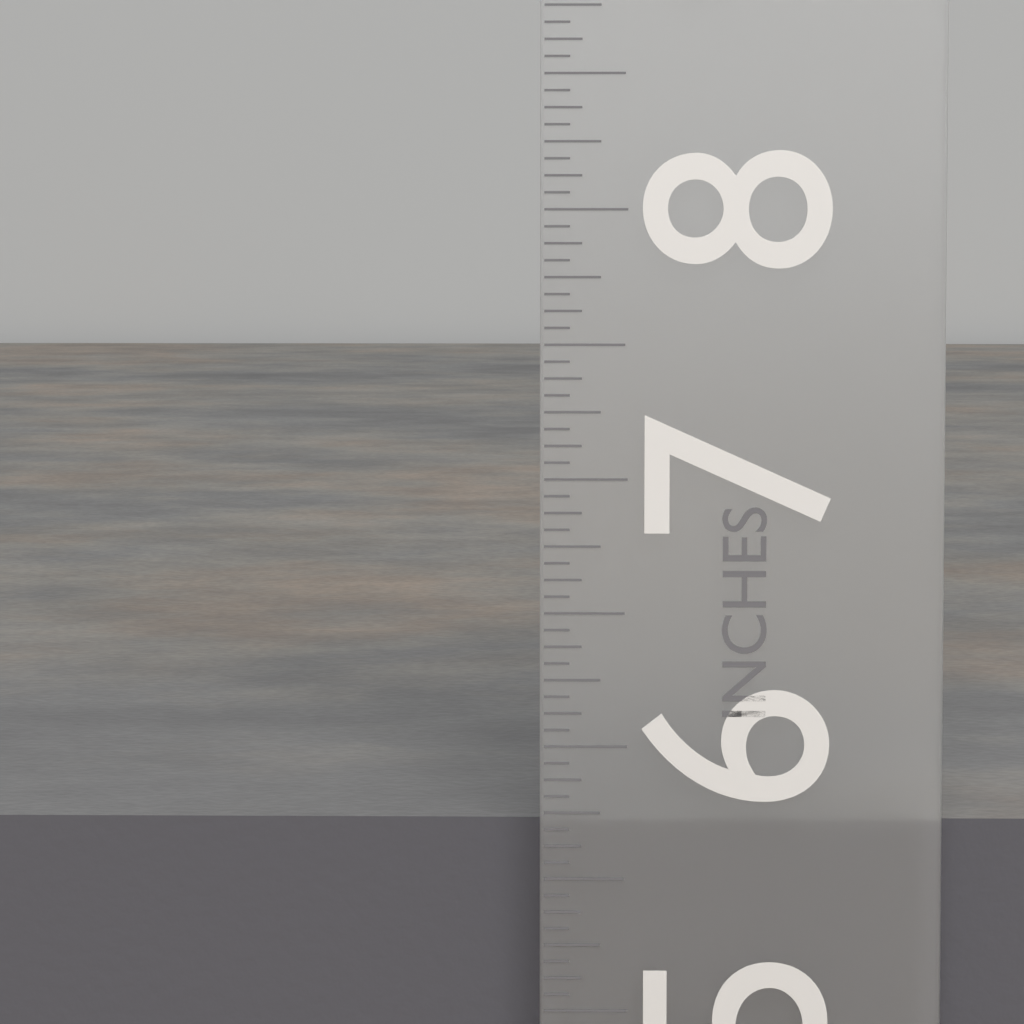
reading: 5.6875 in
